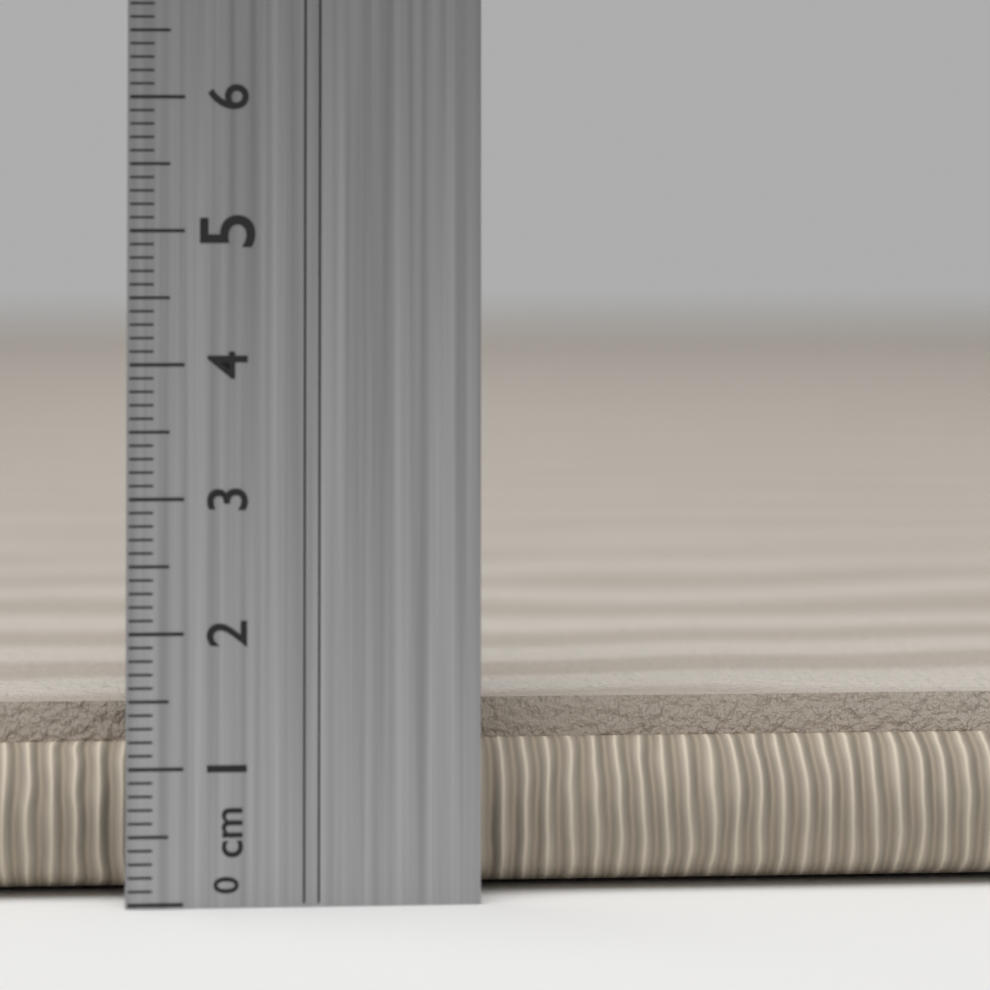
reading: 1.4 cm
